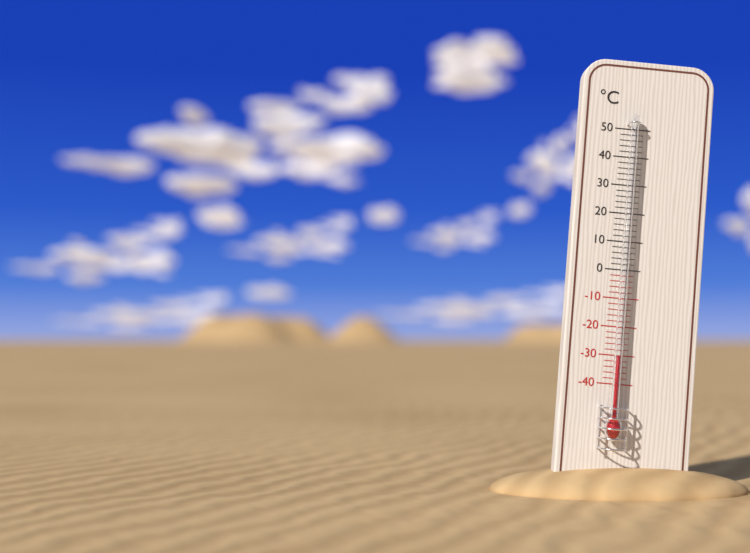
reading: -30 °C
